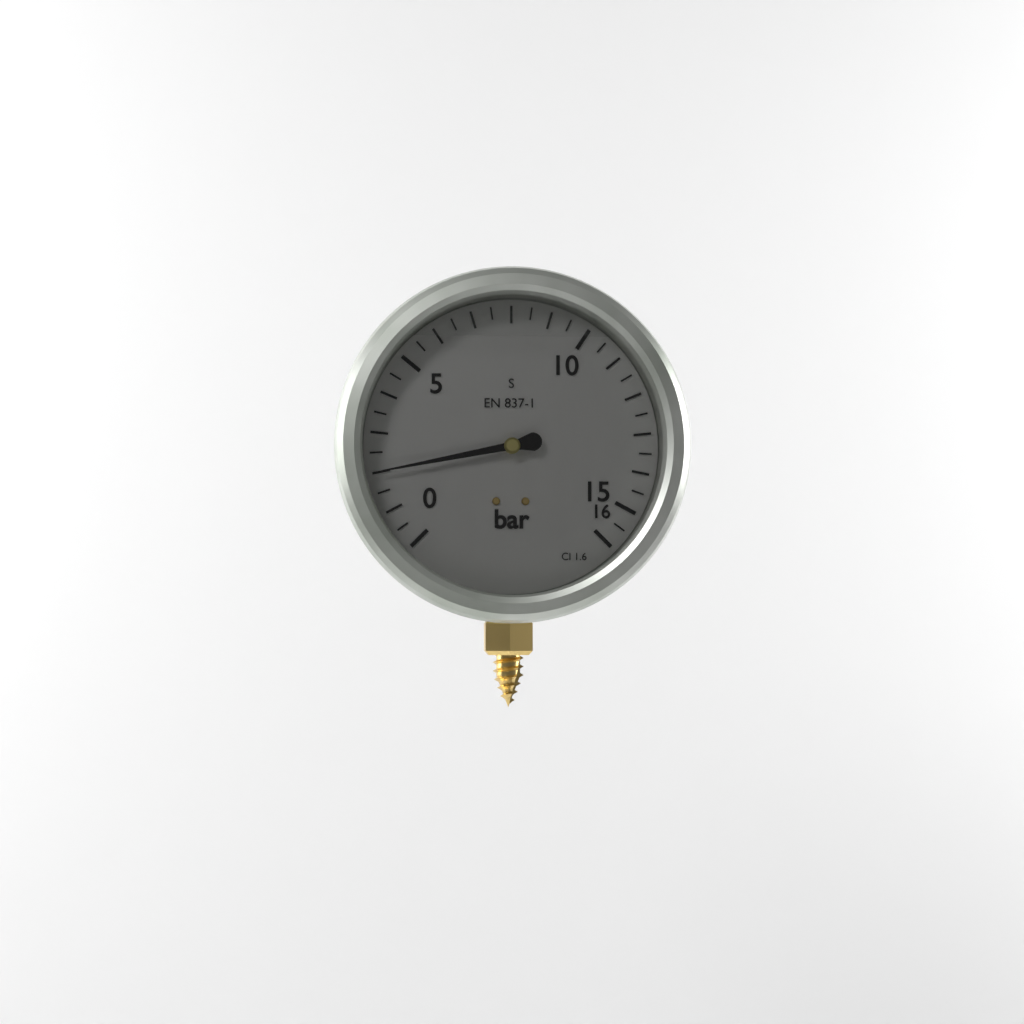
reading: 2.0 bar
